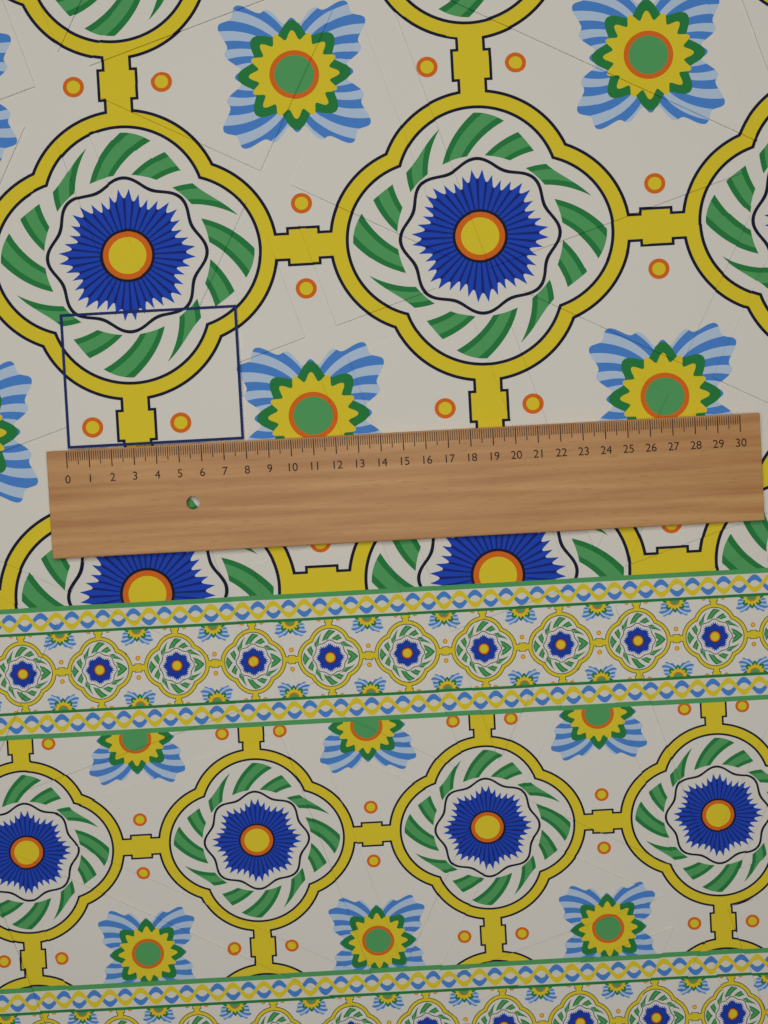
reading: 7.9 (no unit)
